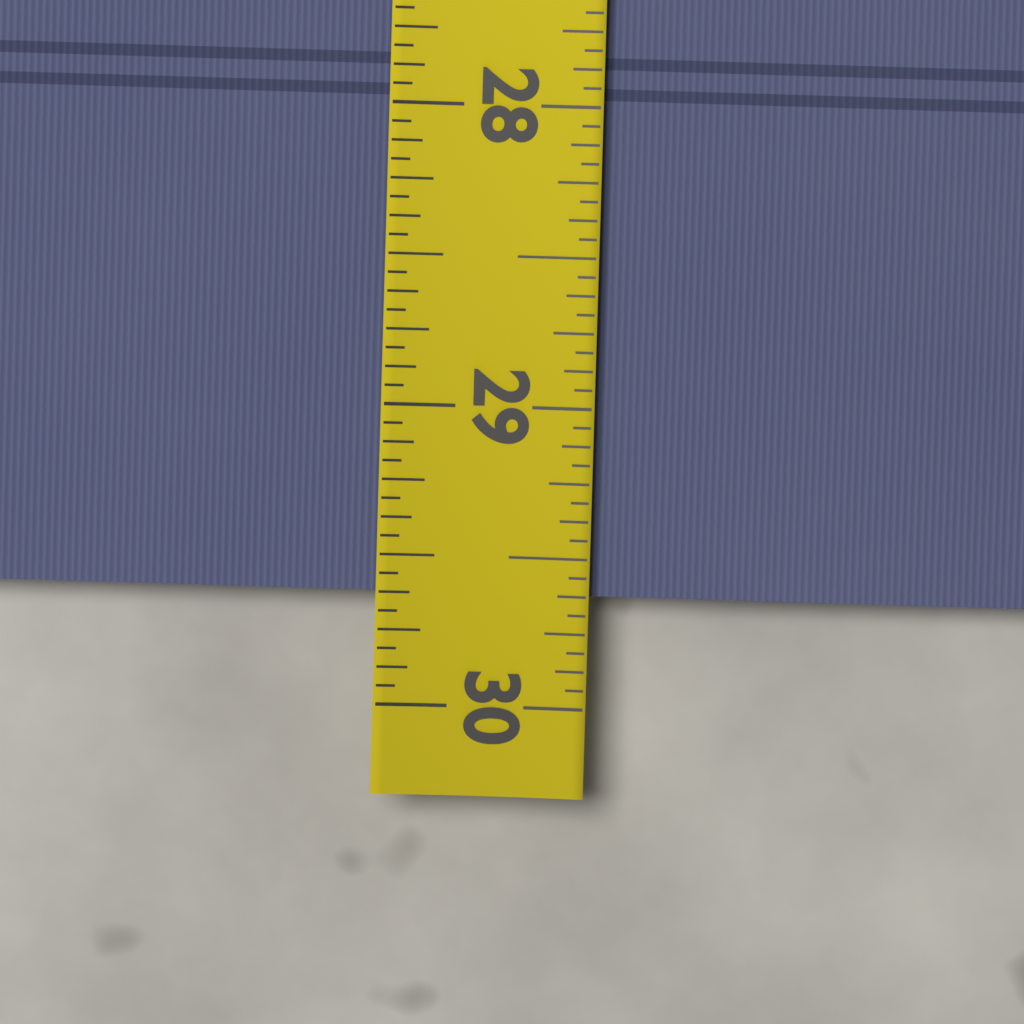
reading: 29.6250 (no unit)
